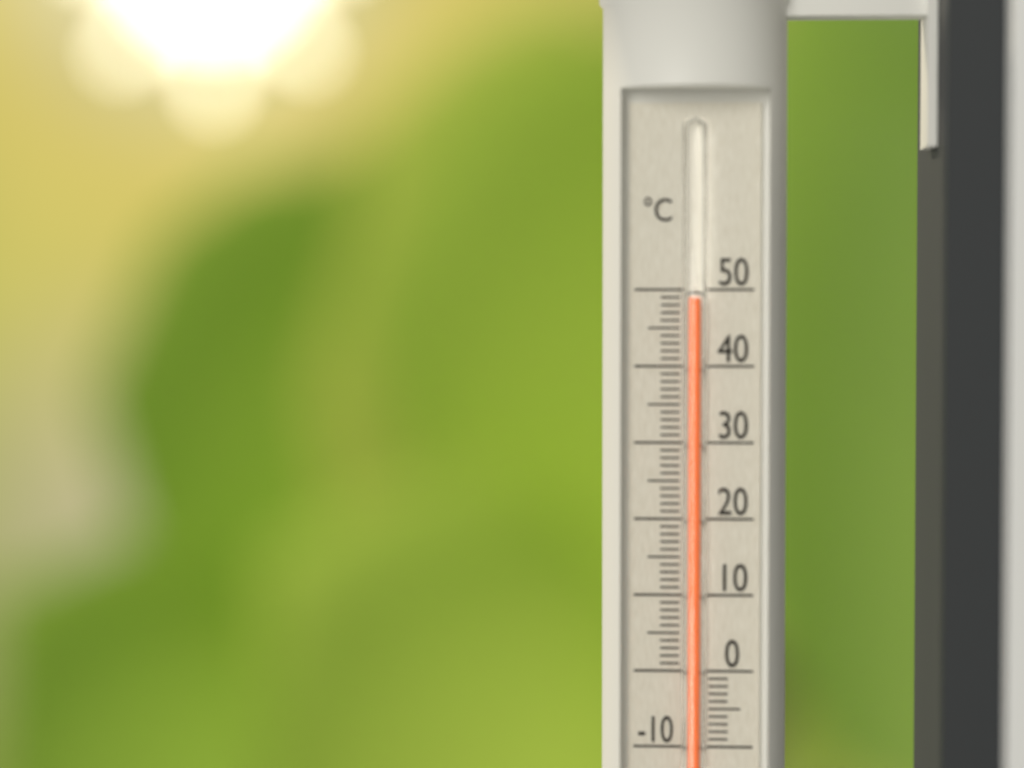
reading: 49 °C
